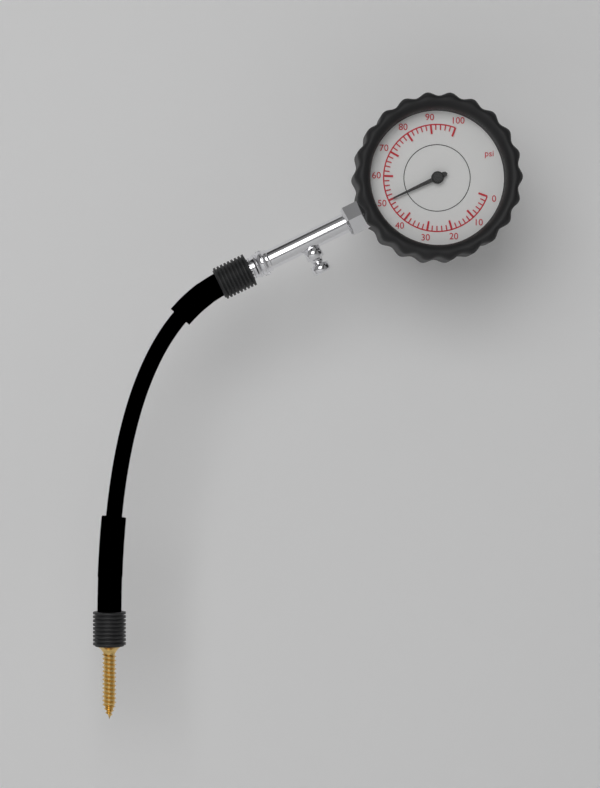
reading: 50 psi
